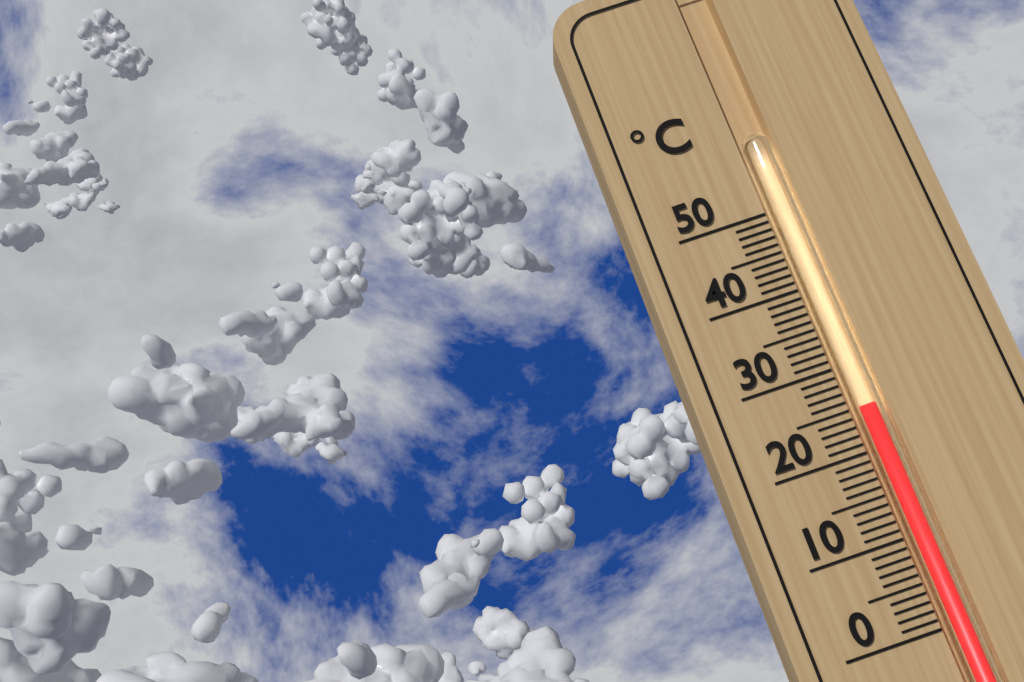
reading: 25 °C
